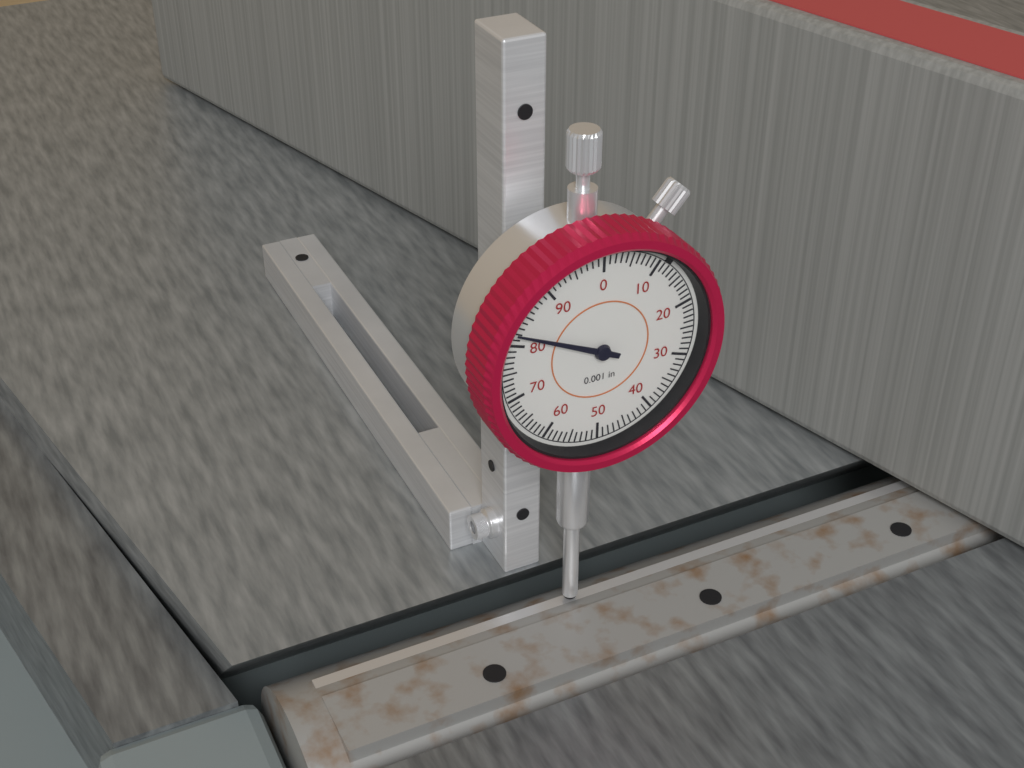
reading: 0.082 in
